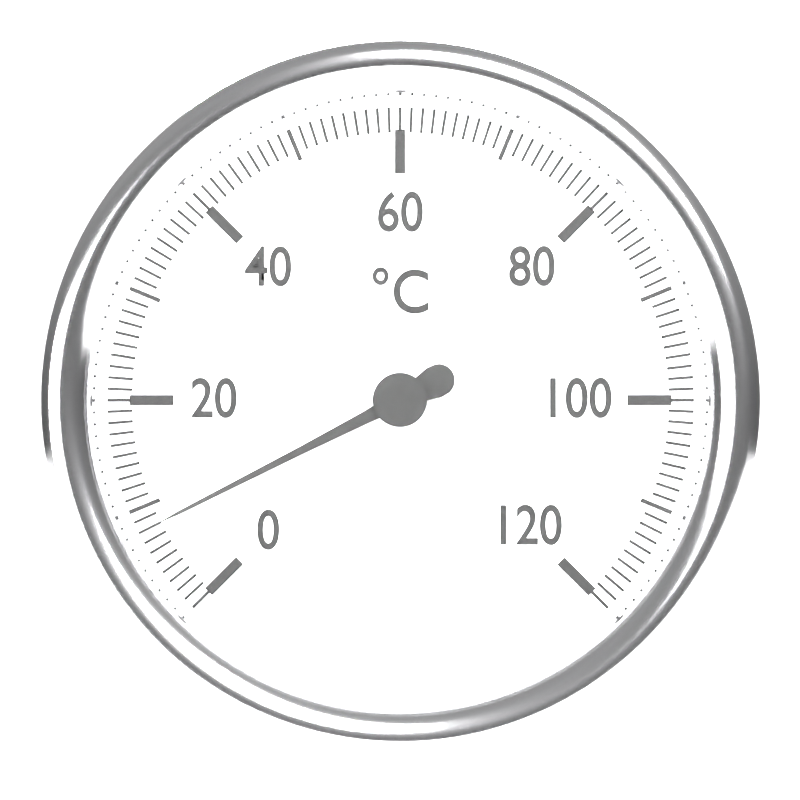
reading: 8 °C
